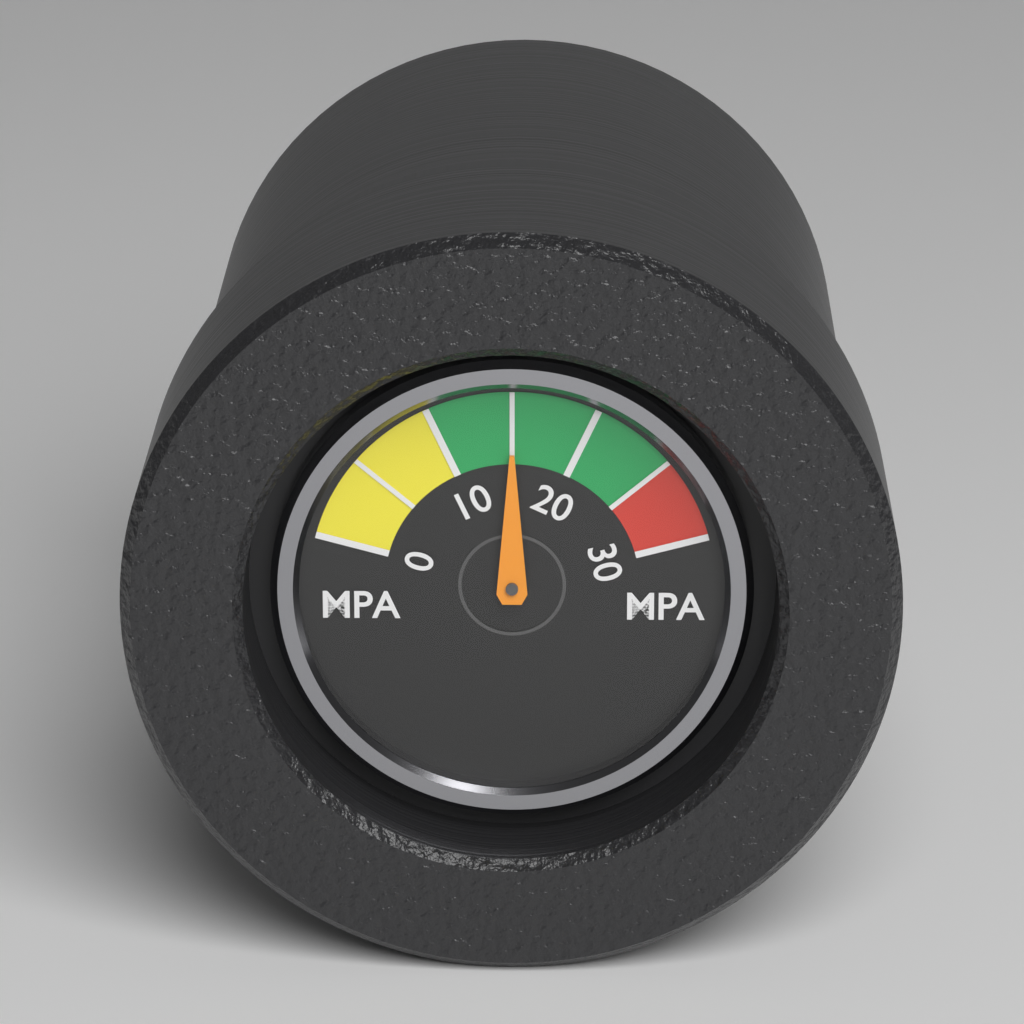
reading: 15 MPa
